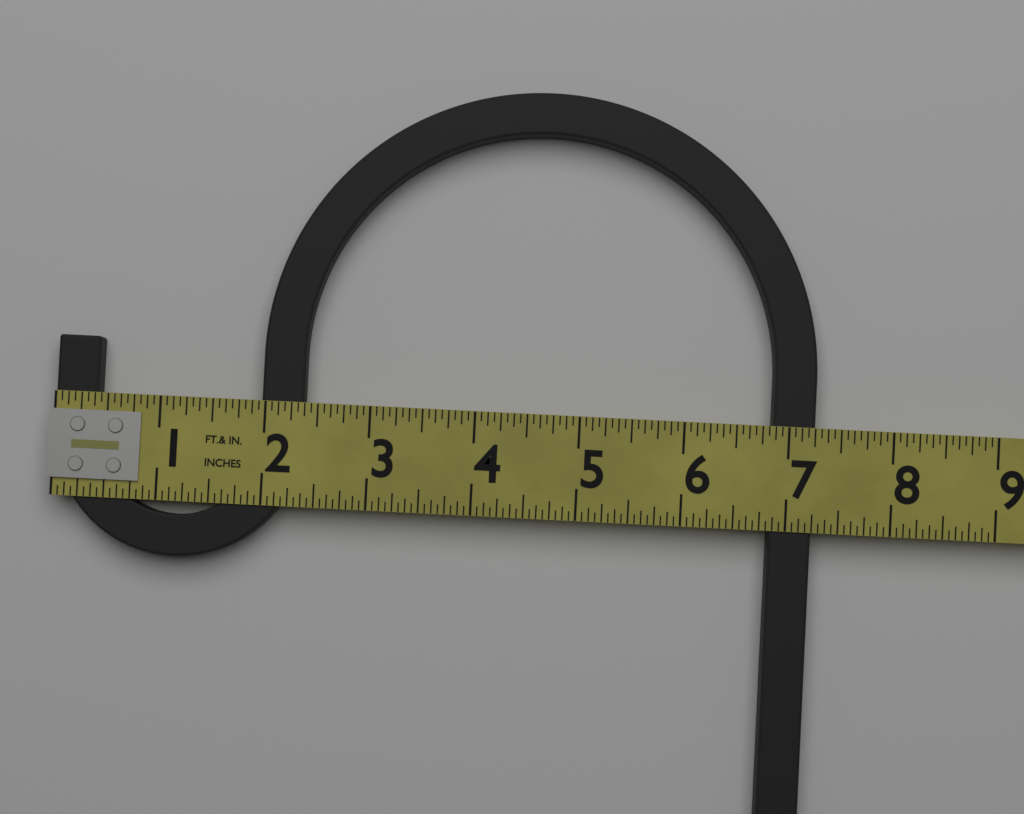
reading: 7.2500 in
